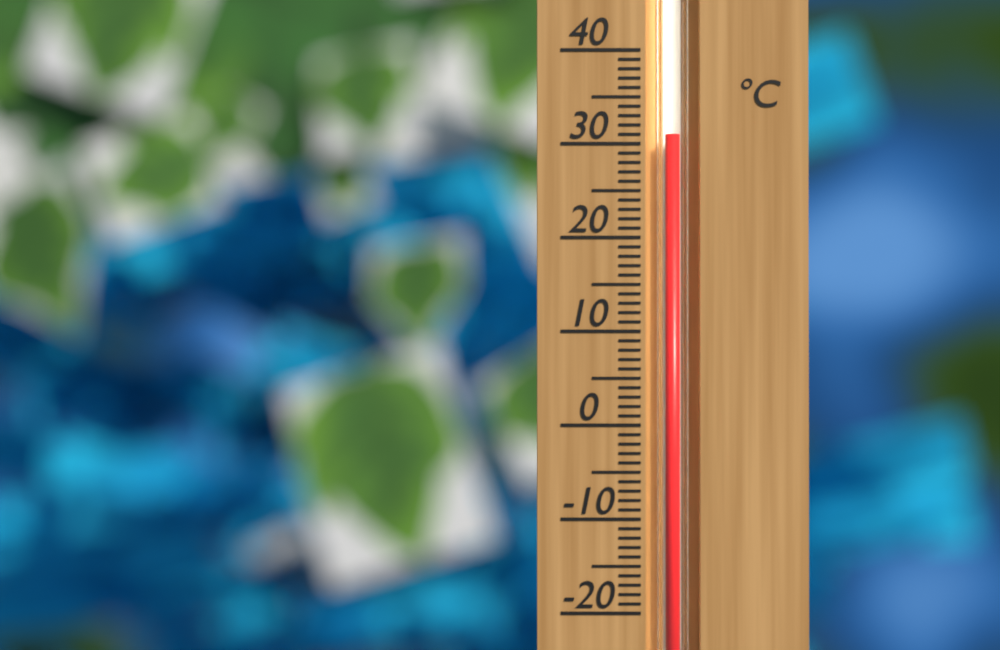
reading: 31 °C
